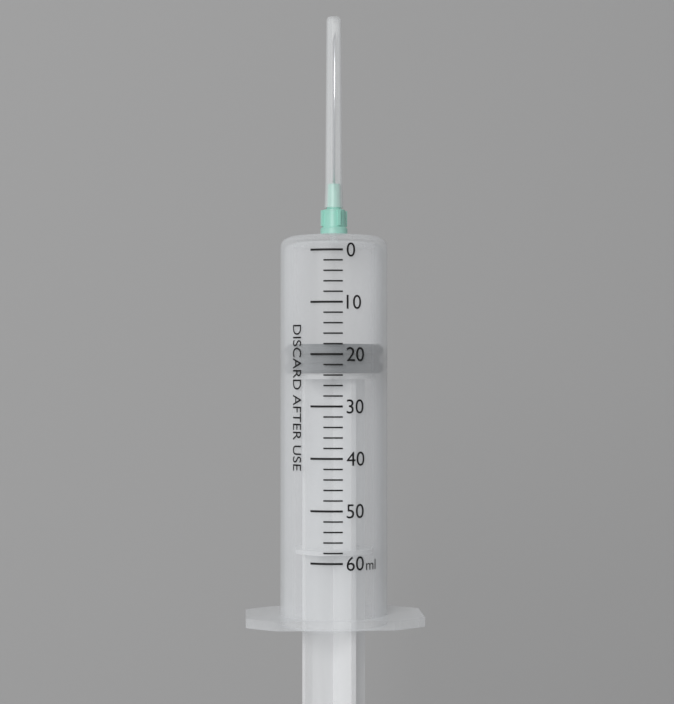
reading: 18 ml
